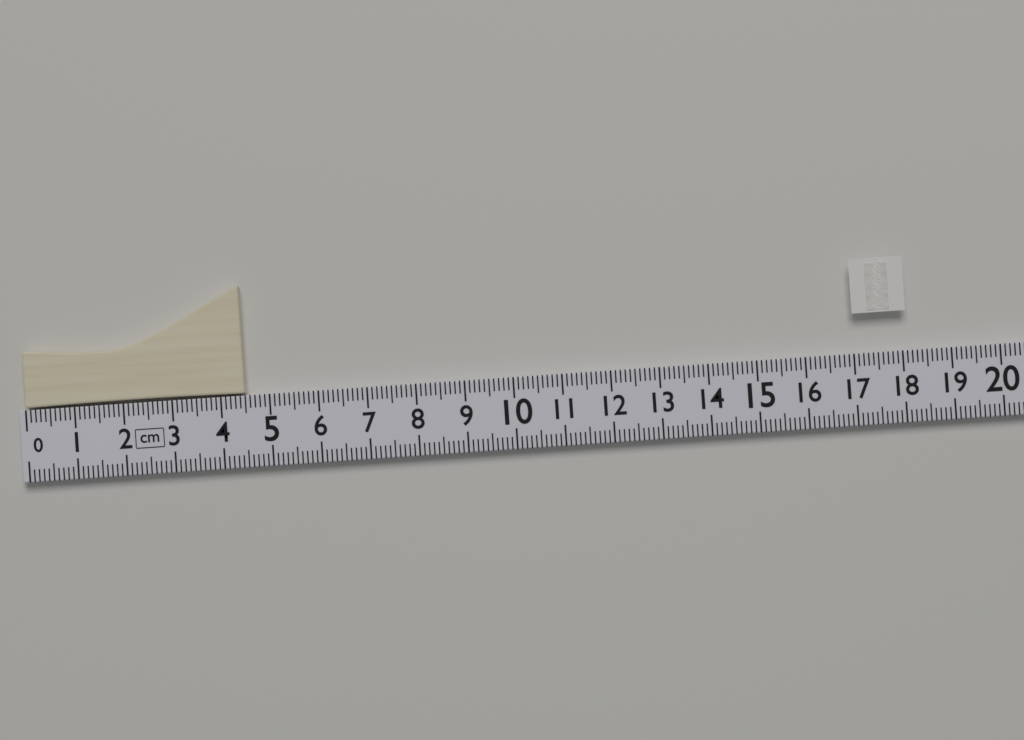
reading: 4.5 cm
